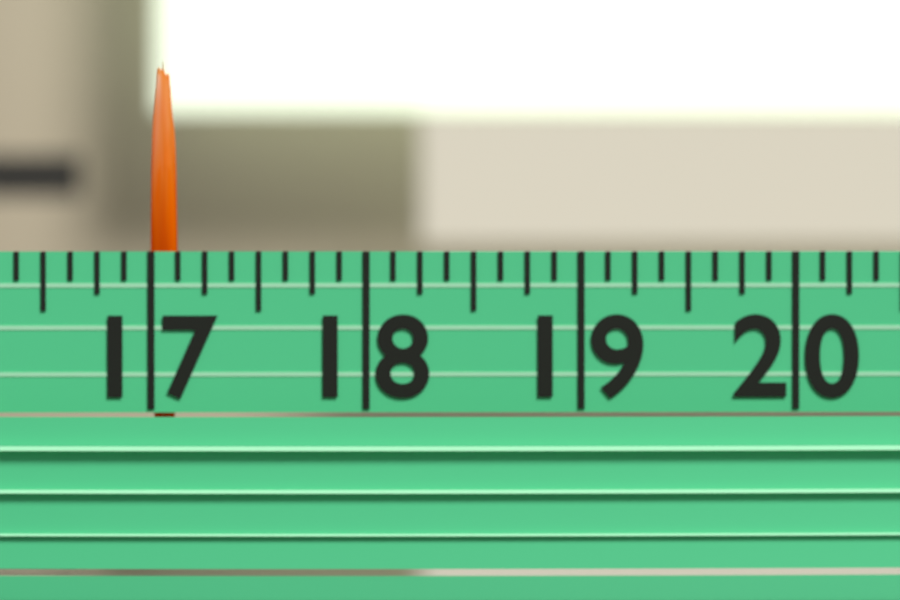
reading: 17.125 (no unit)
